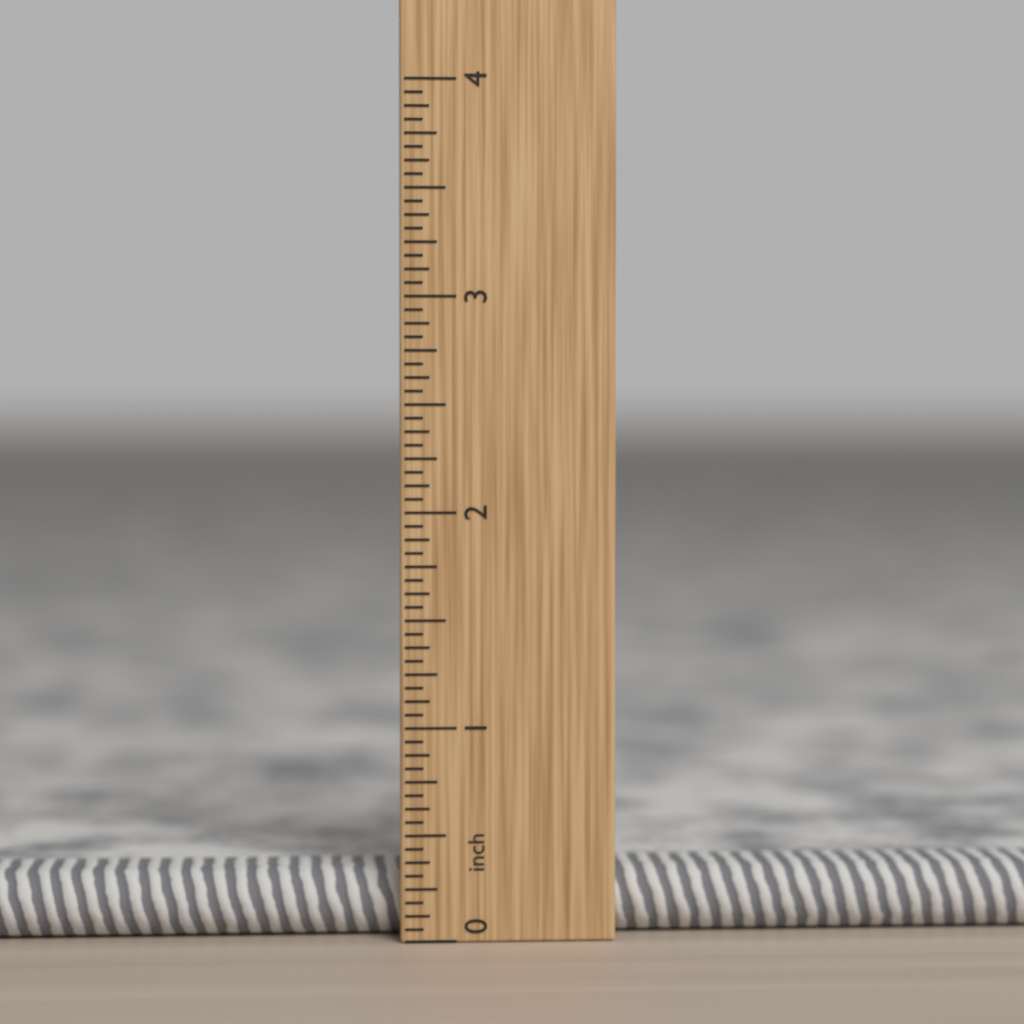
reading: 0.3125 in
